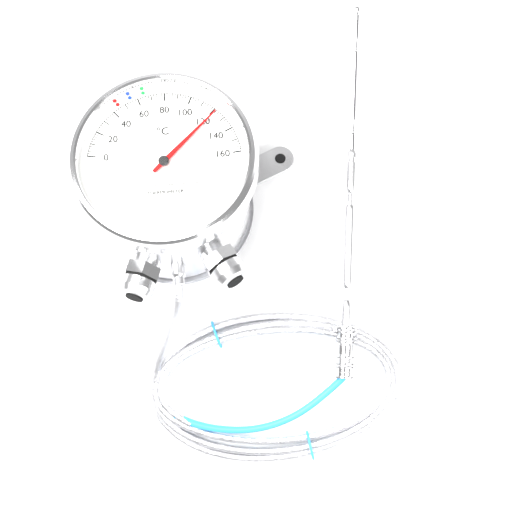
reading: 122 °C
